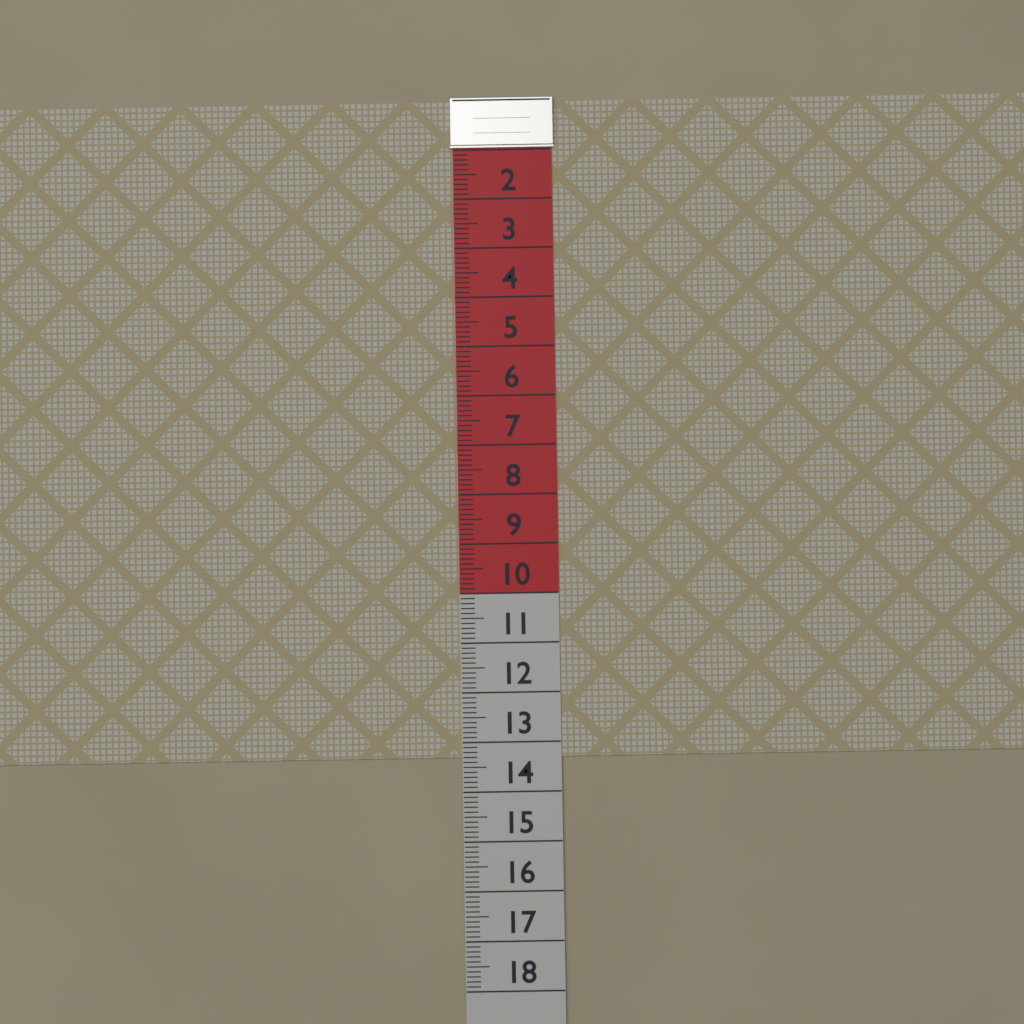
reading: 13.3 (no unit)
